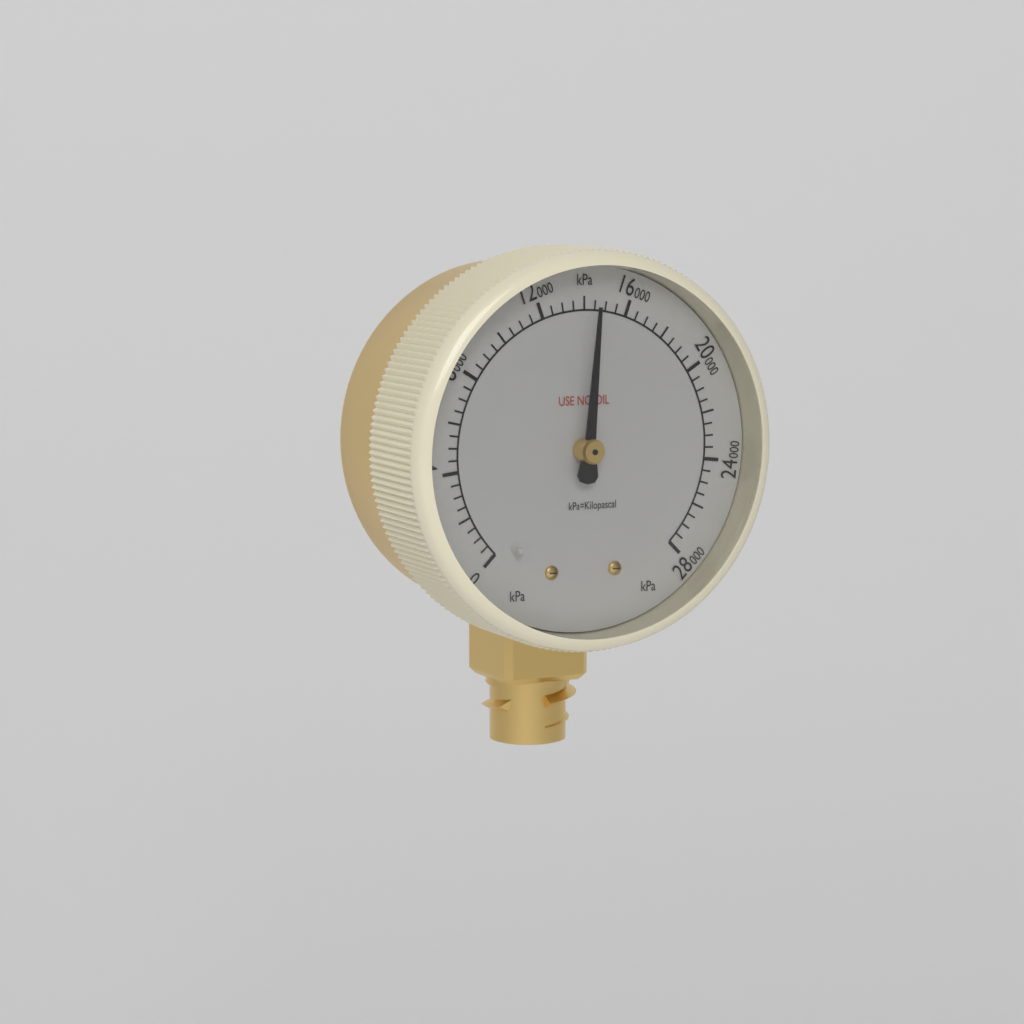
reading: 14500 kPa
